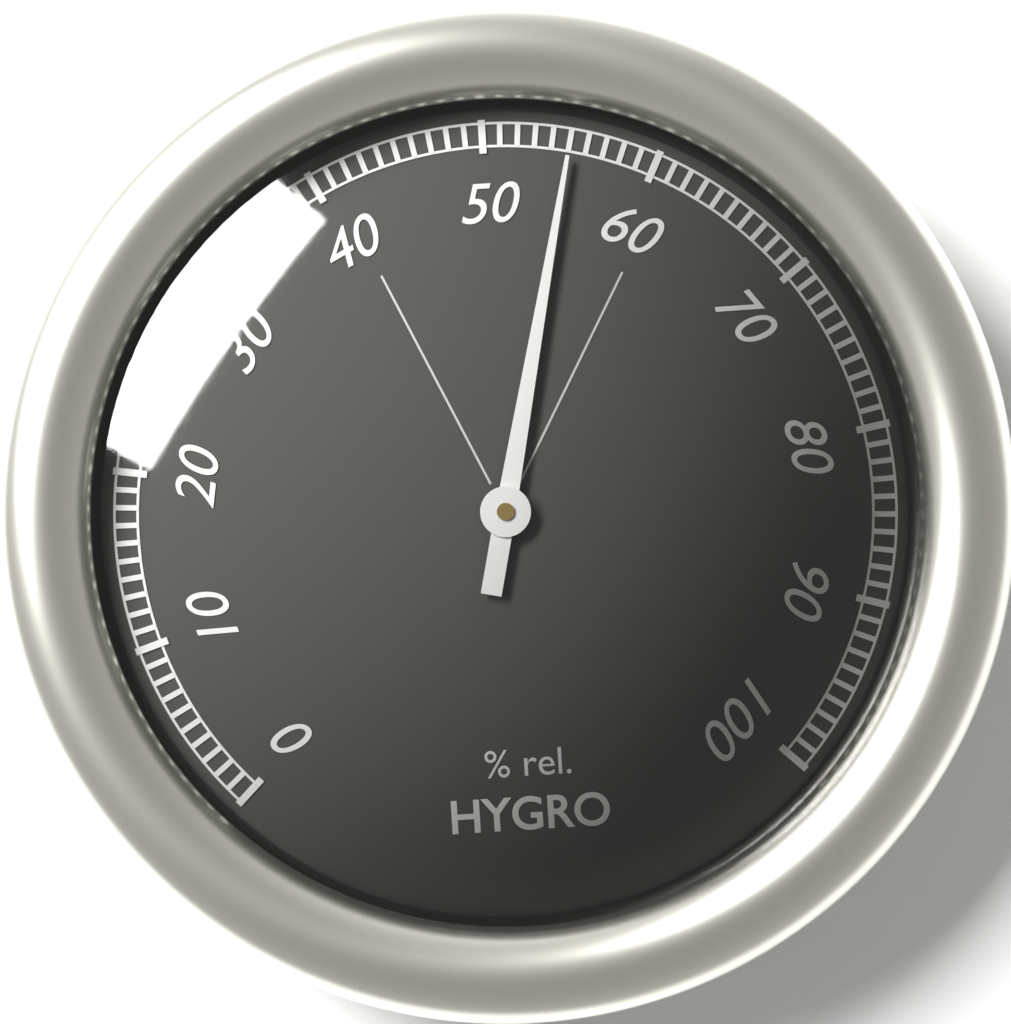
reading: 55 %
